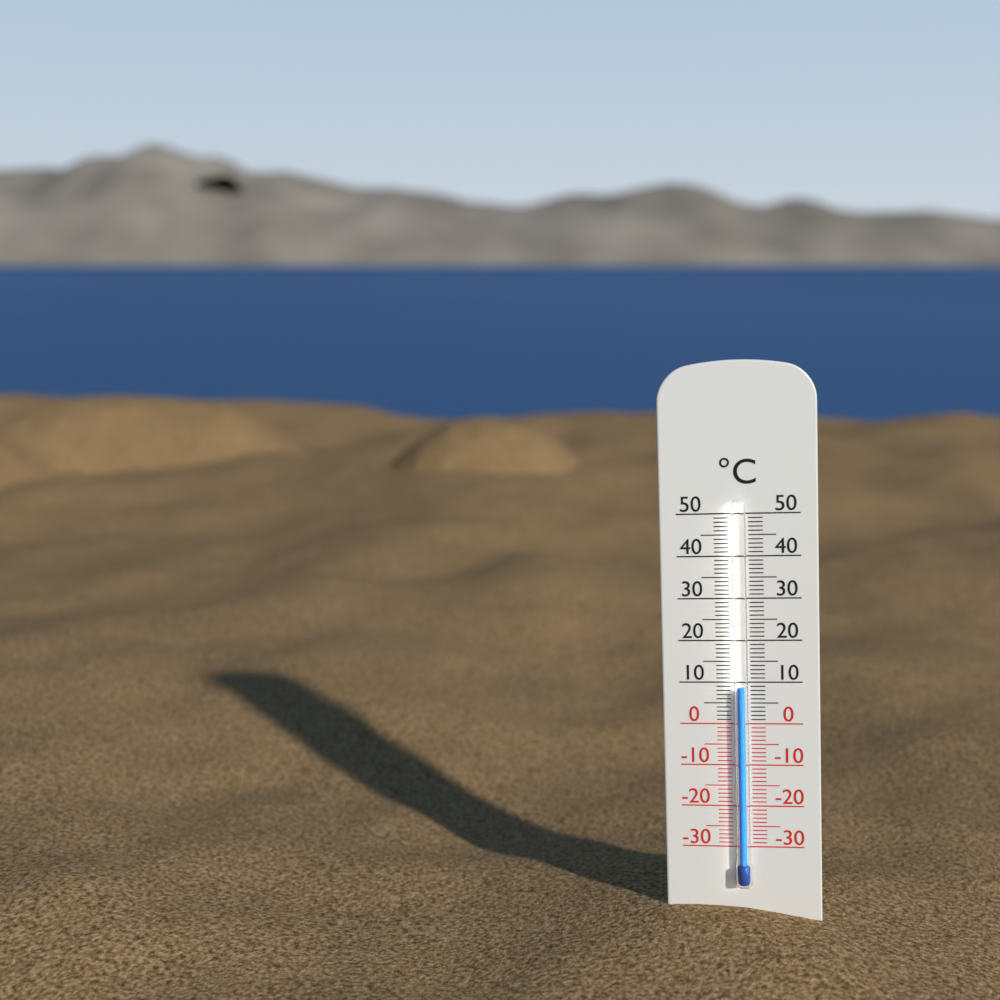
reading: 9 °C
